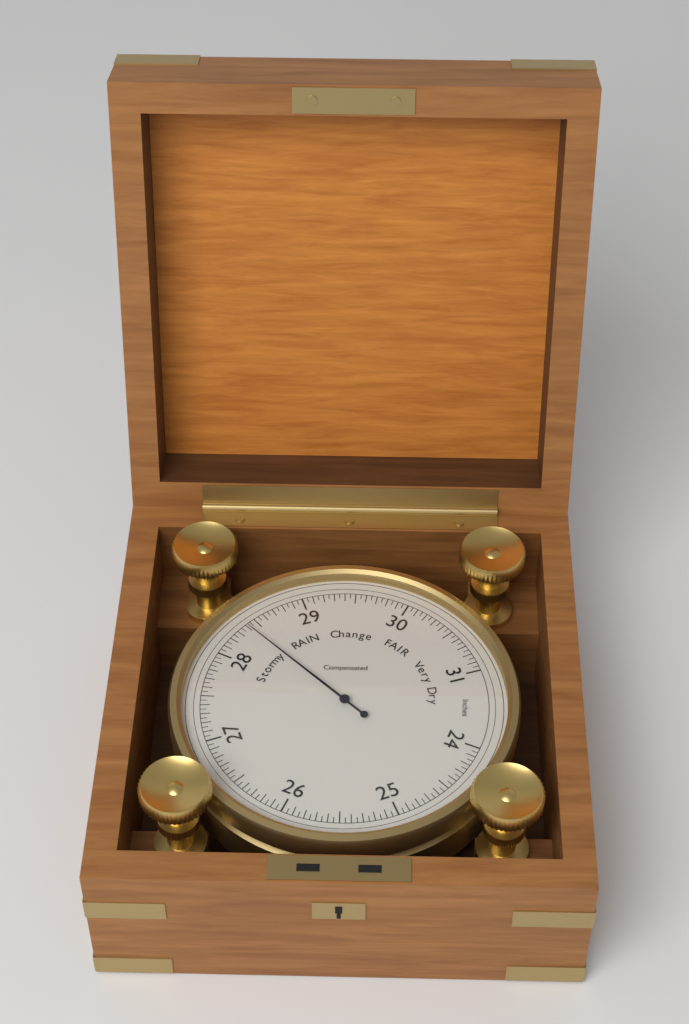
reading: 28.40 inHg
